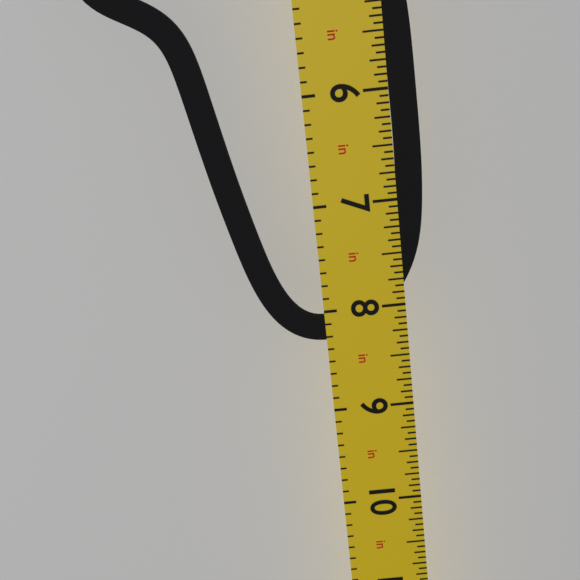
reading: 8.3125 in
